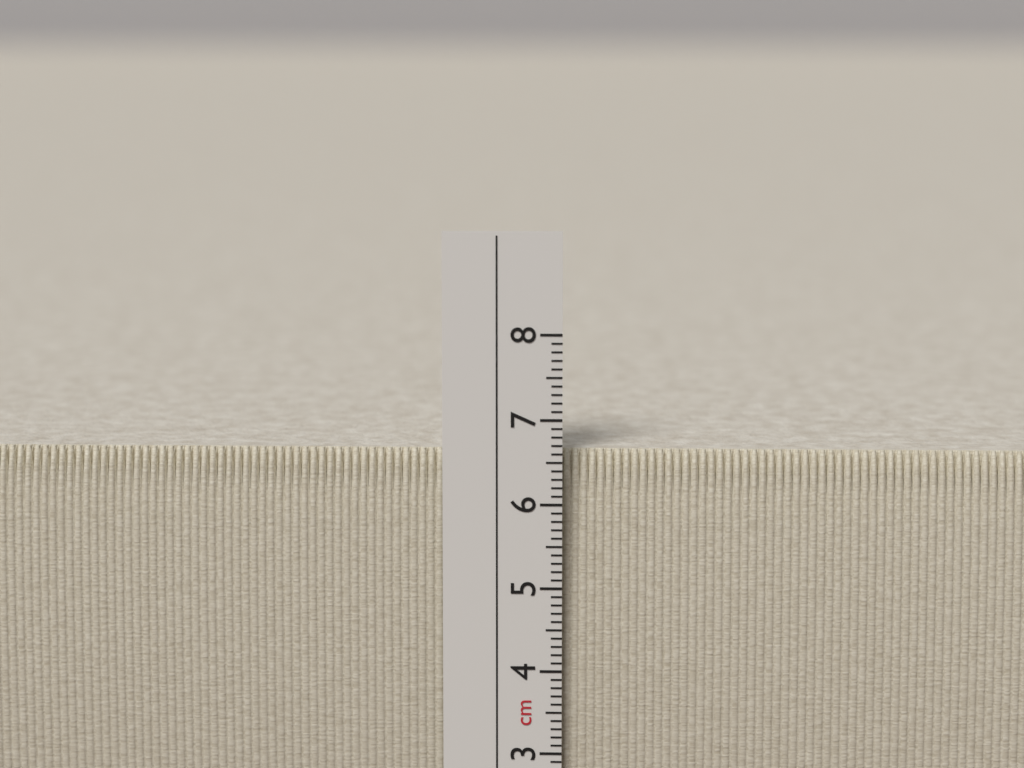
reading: 6.6 cm
